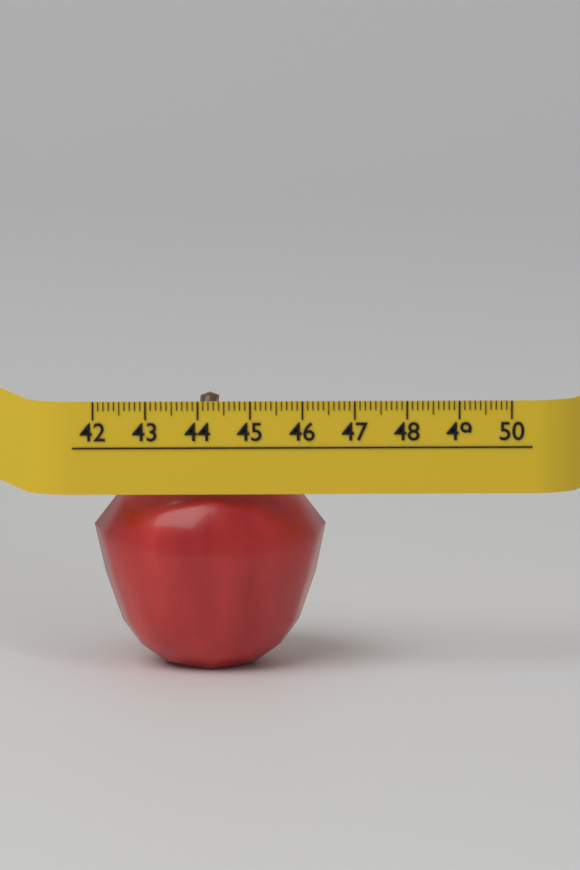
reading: 46.5 (no unit)
